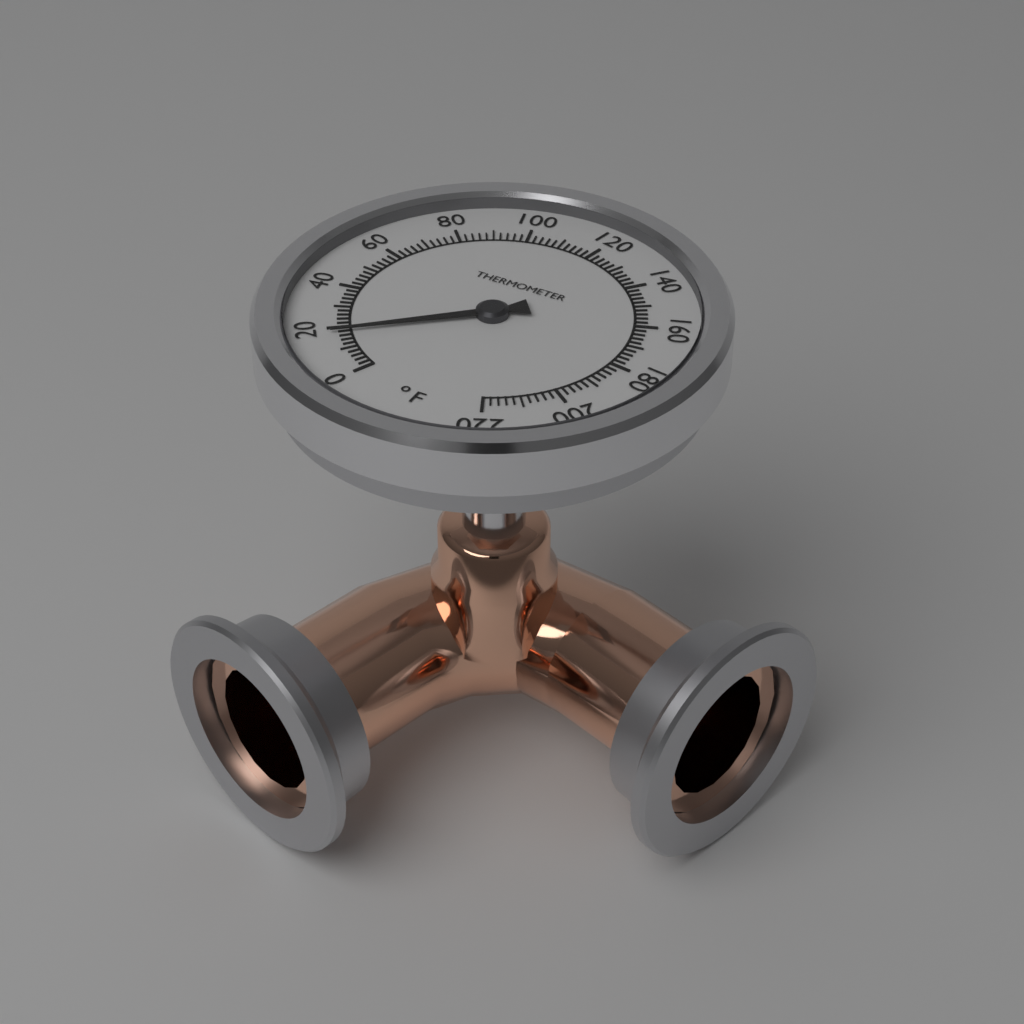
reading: 18 °F
